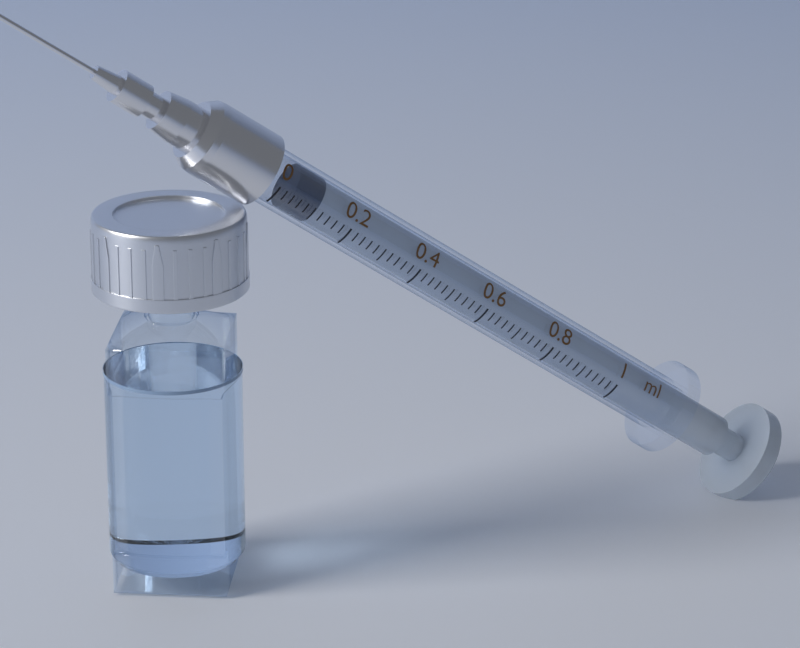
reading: 0.04 ml
